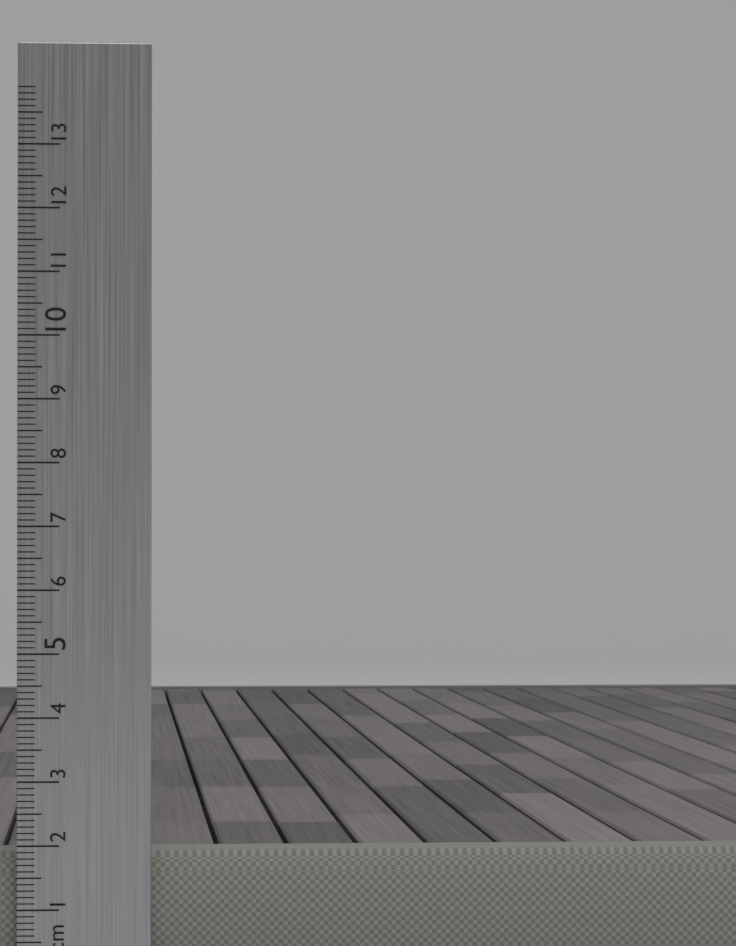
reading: 1.9 cm
